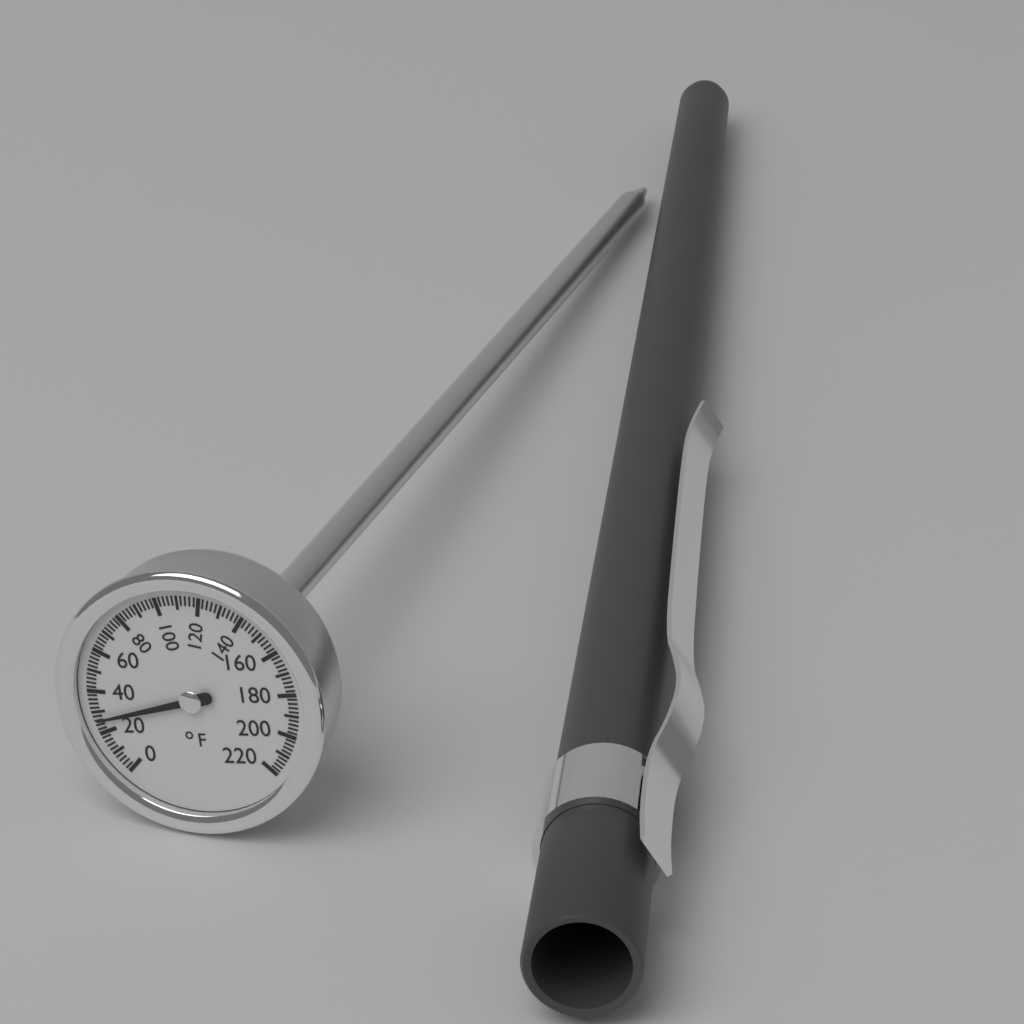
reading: 26 °F
